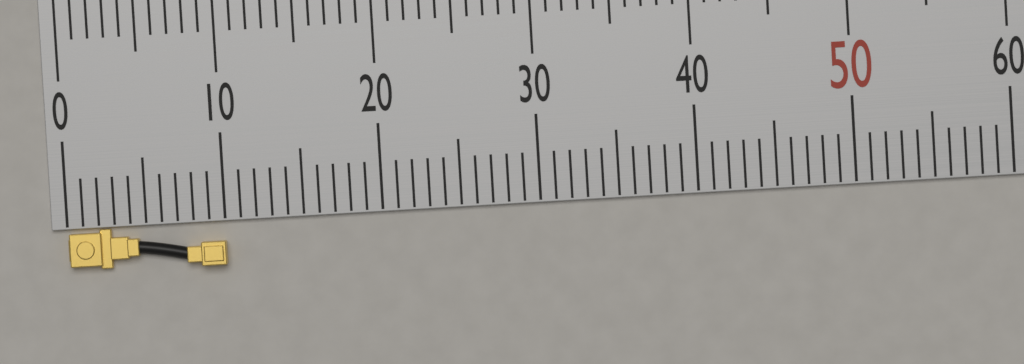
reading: 10 (no unit)
